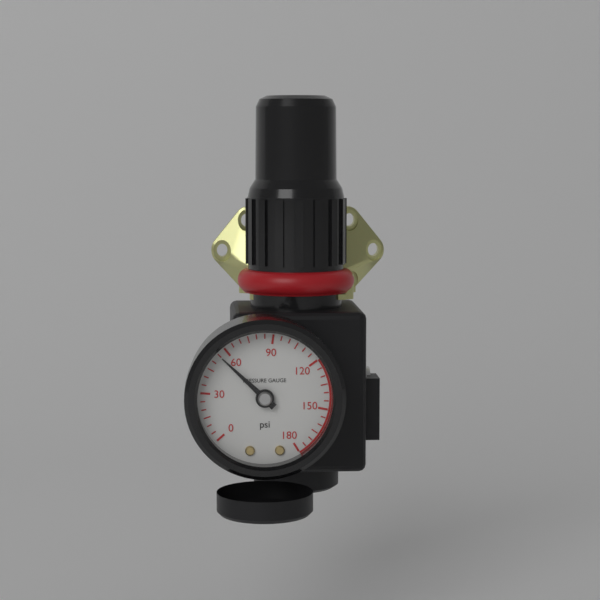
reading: 55 psi
